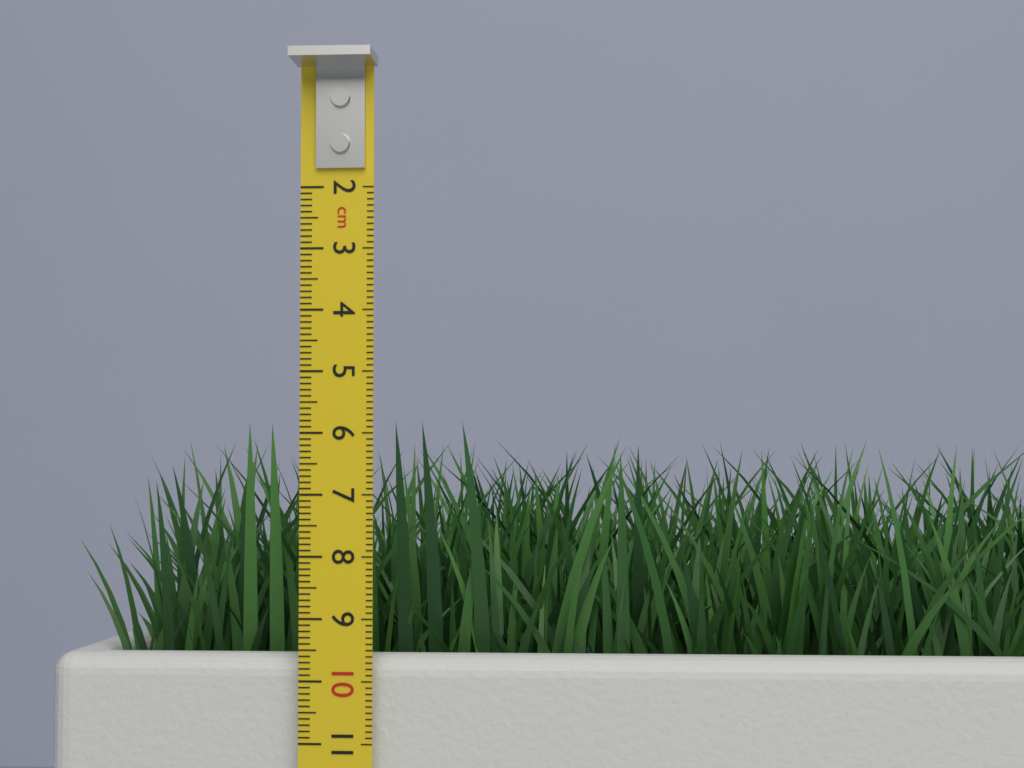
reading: 5.8 cm
